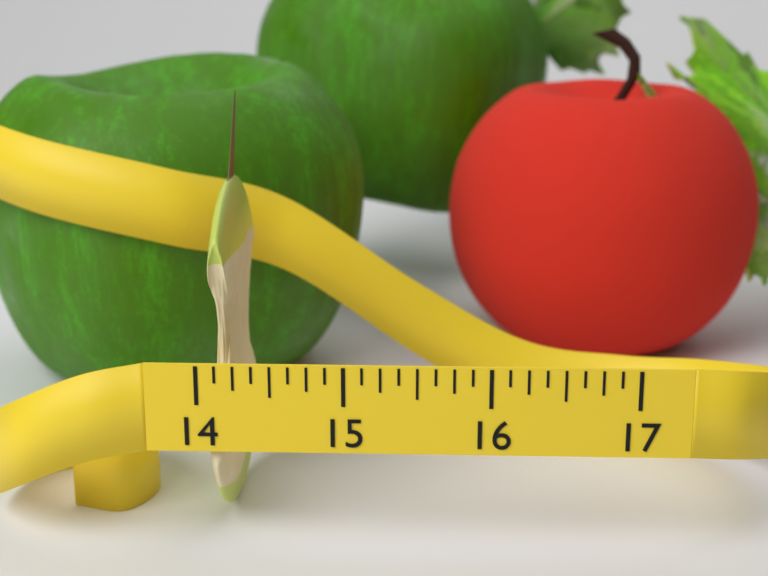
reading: 14.250 (no unit)
